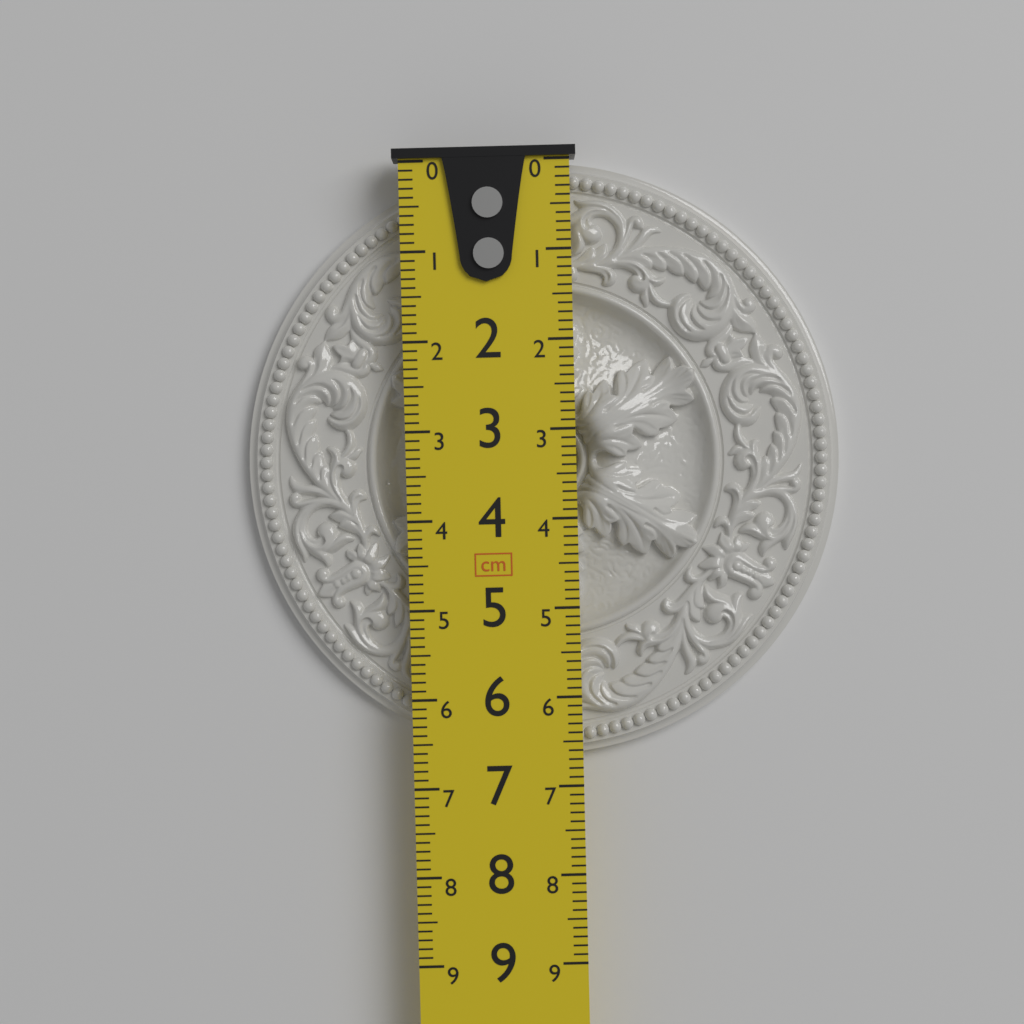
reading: 6.7 cm
